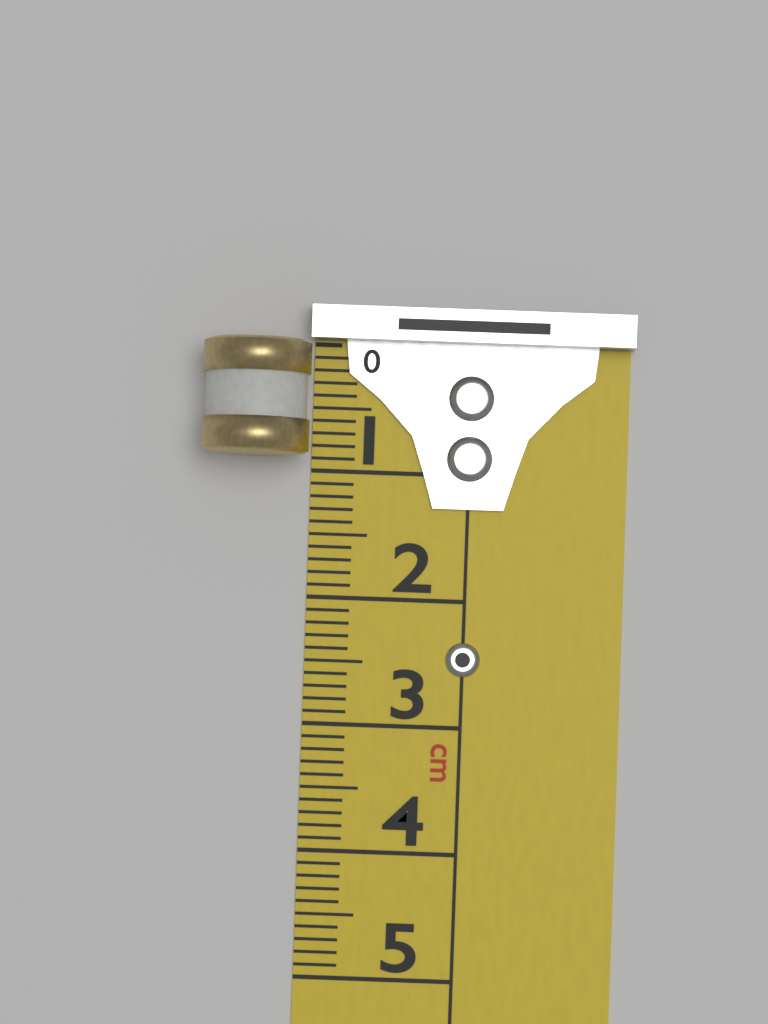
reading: 0.9 cm
